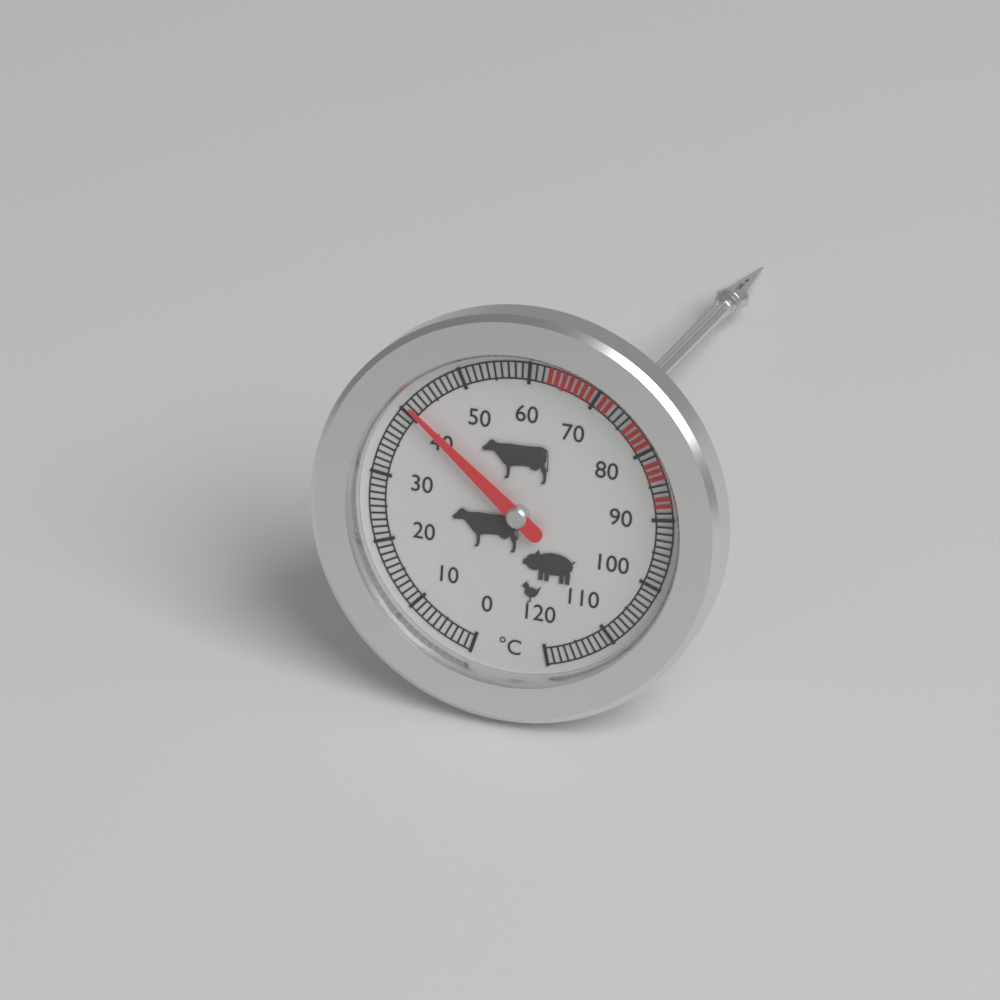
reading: 41 °C
